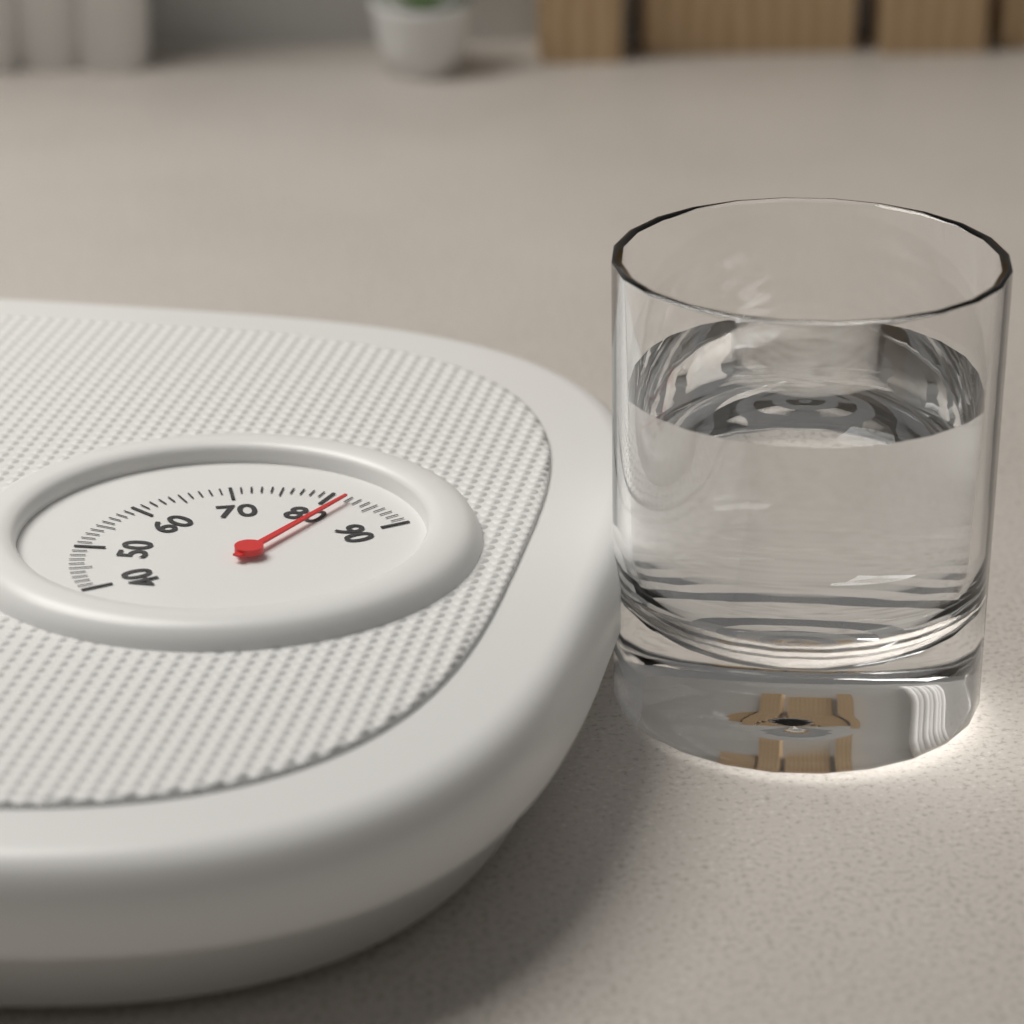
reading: 82 (no unit)
